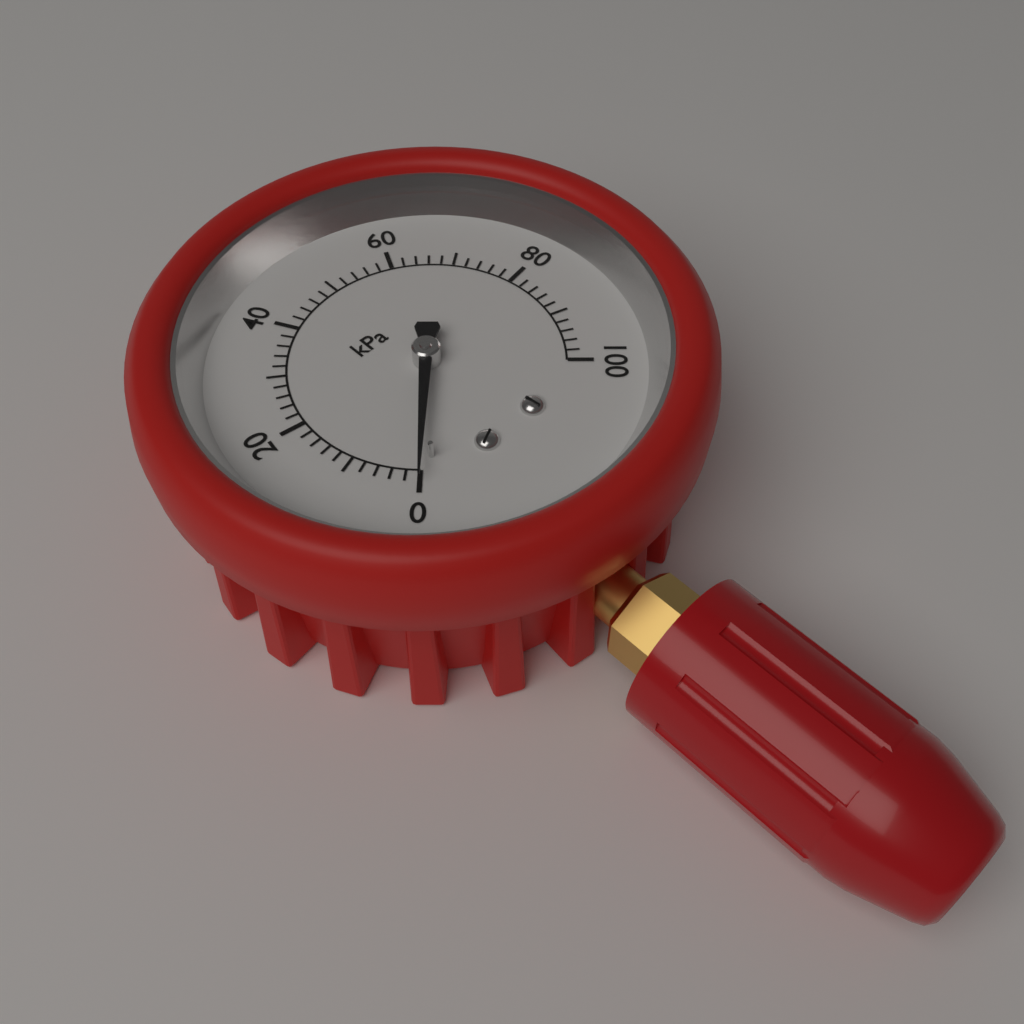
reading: 0 kPa
